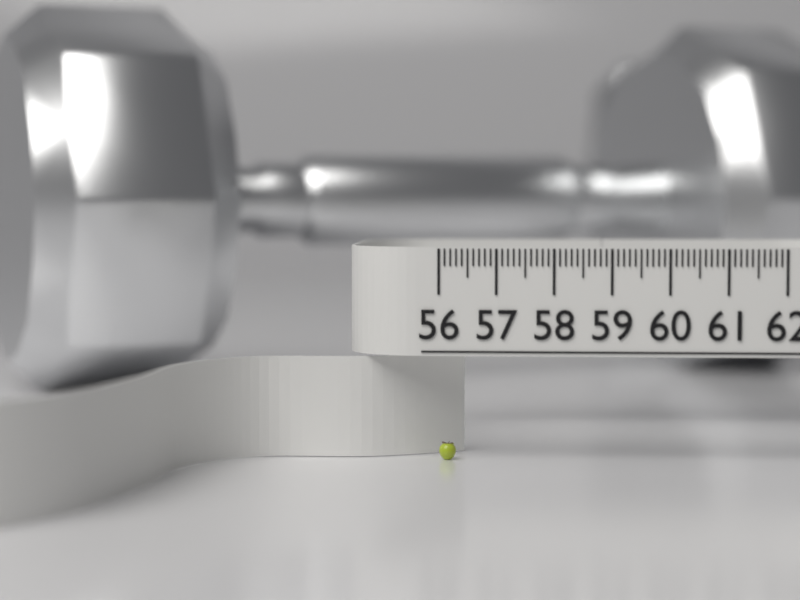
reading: 56.3 (no unit)
